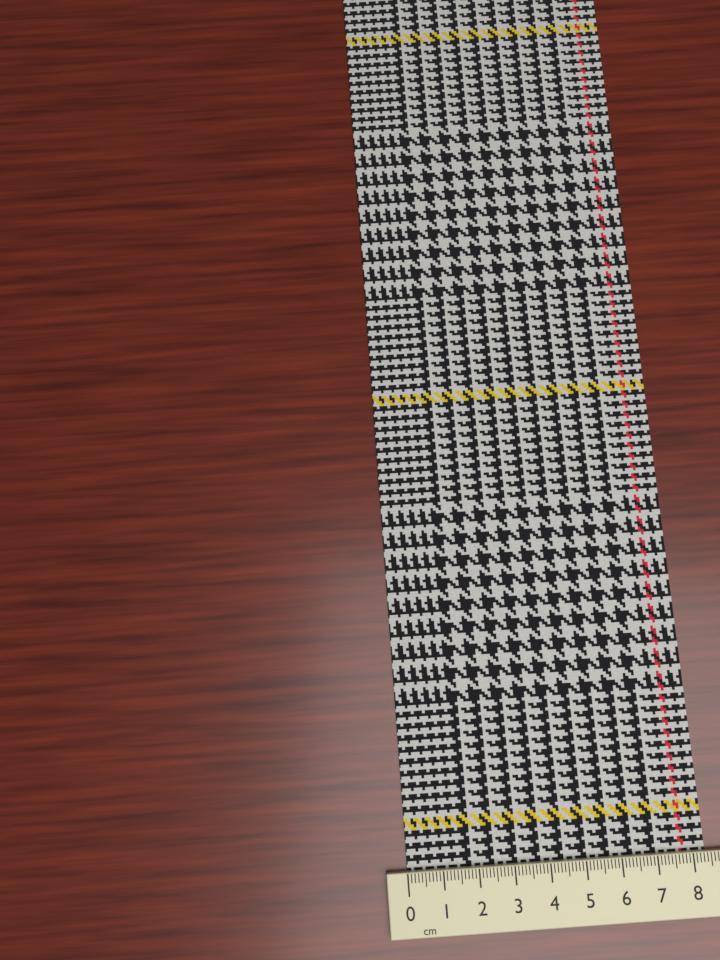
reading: 8.4 cm
